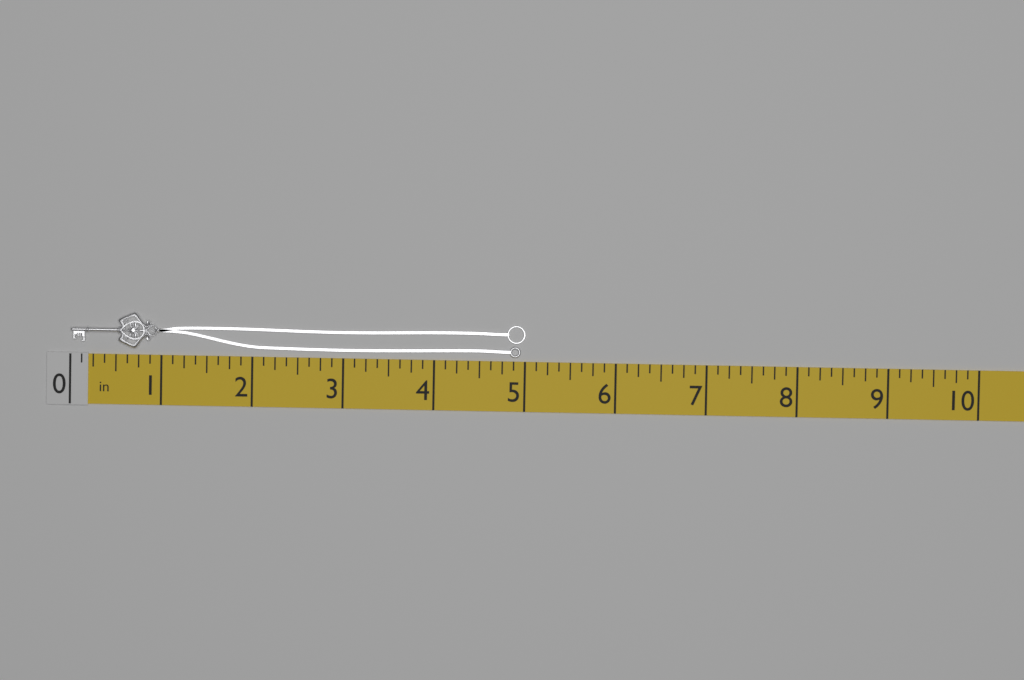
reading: 5.000 in
